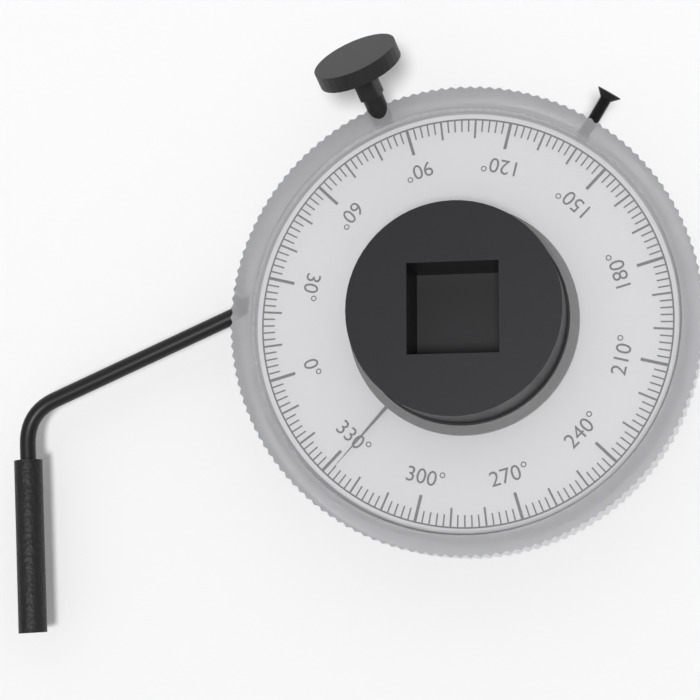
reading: 328 °
